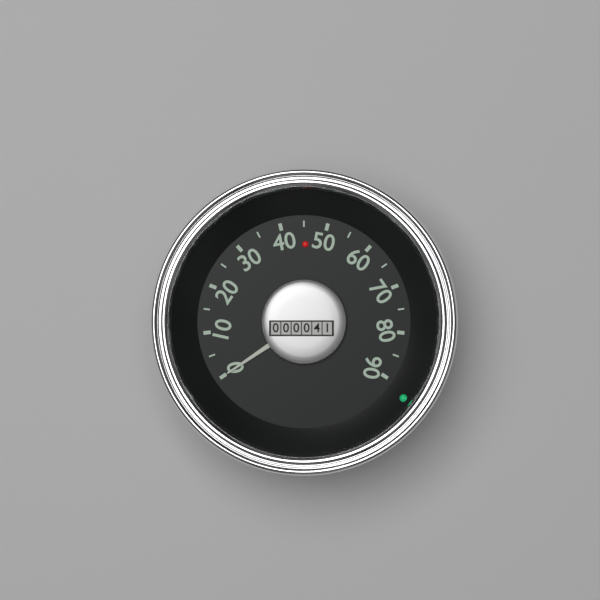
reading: 0 (no unit)
